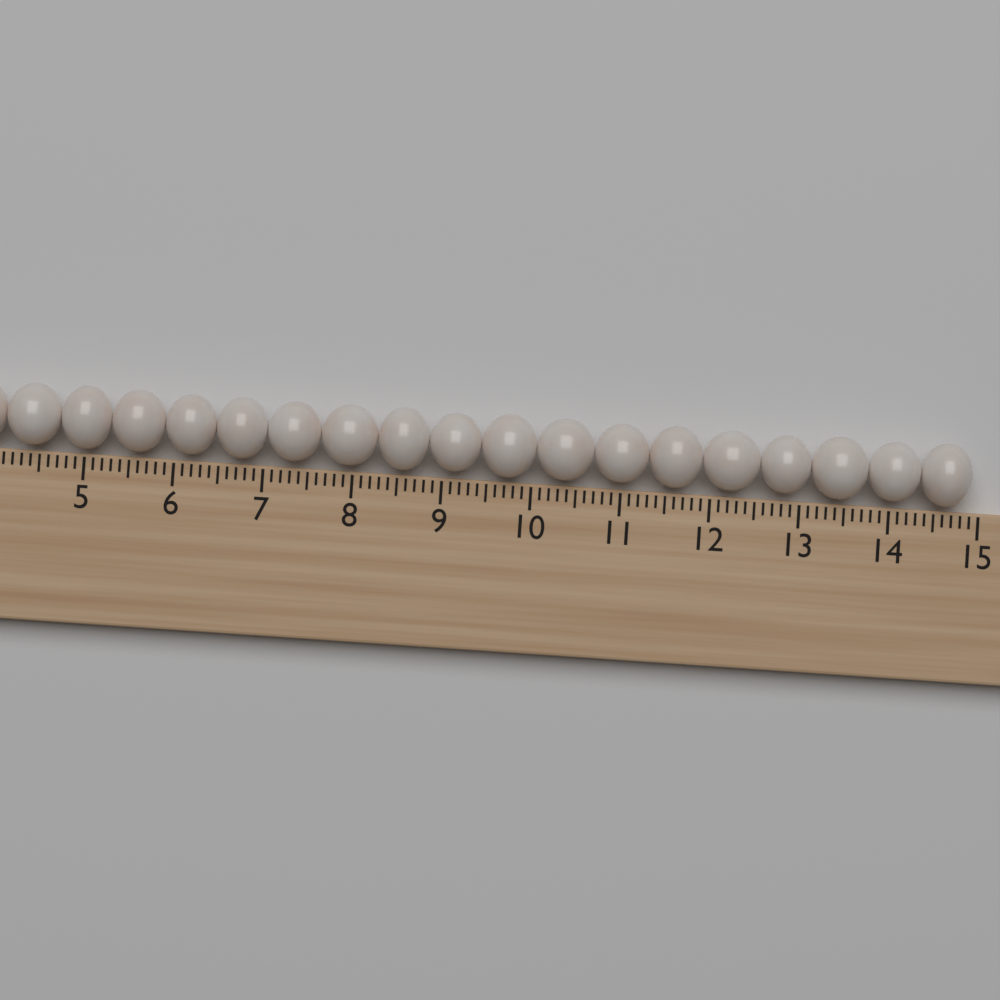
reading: 14.9 (no unit)
